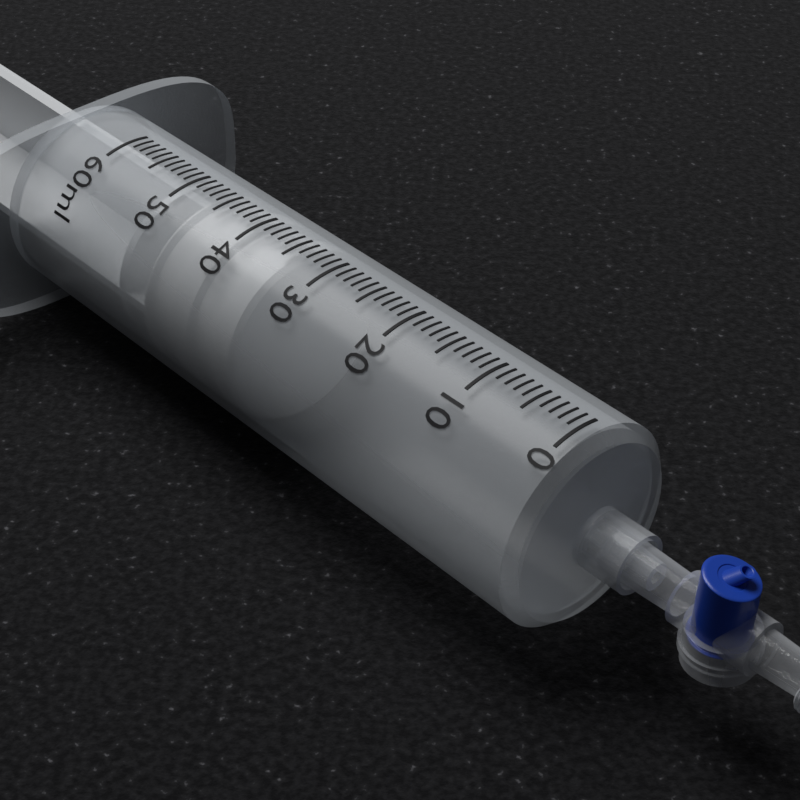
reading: 34 ml
